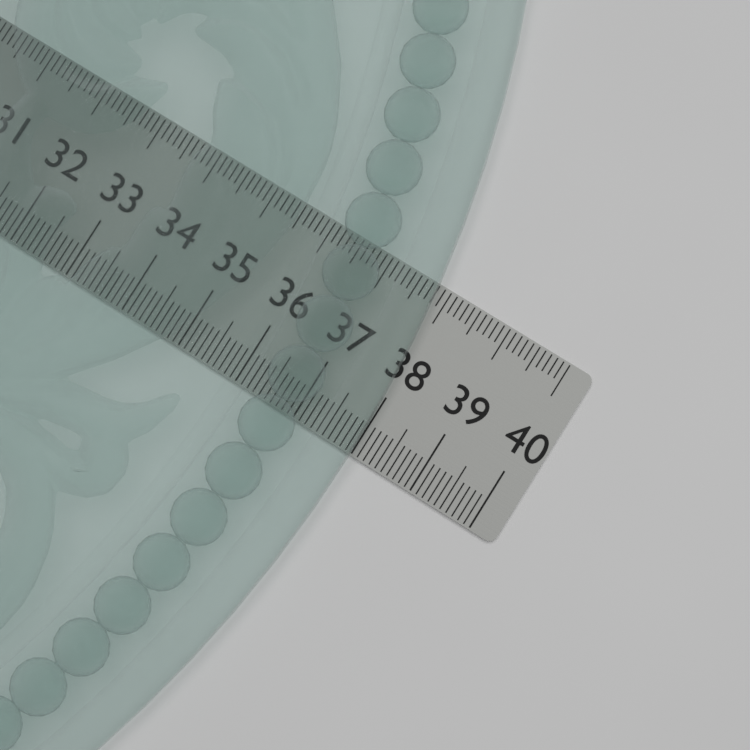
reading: 38.0 (no unit)
